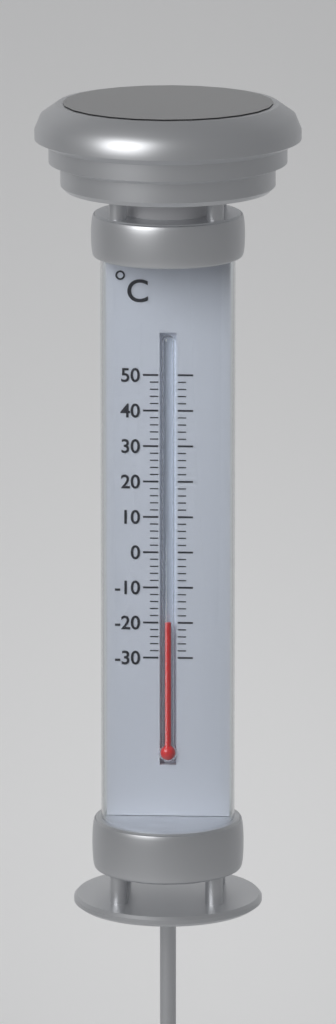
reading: -20 °C
